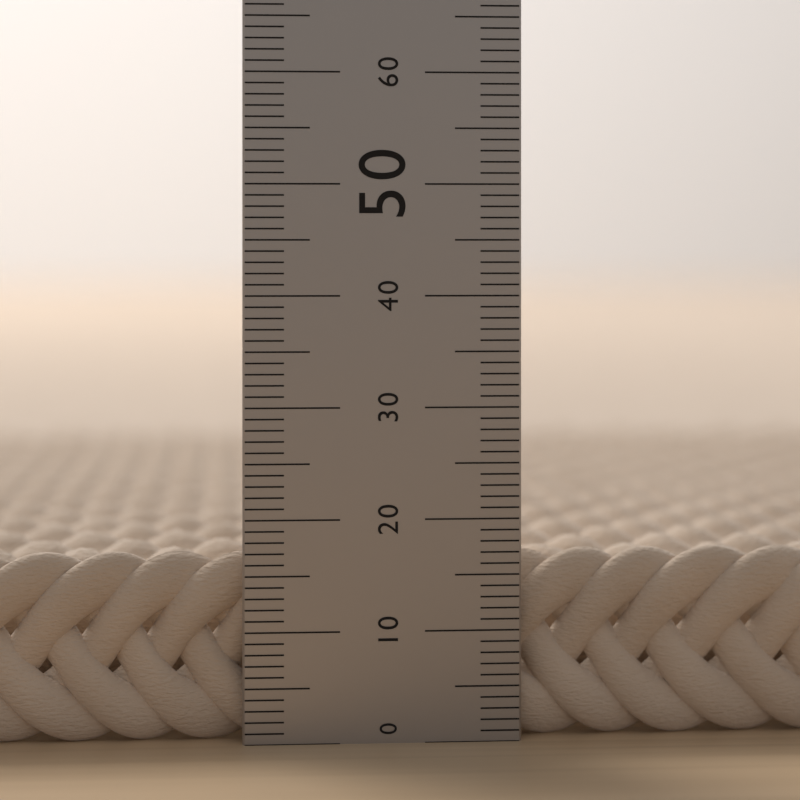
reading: 17 (no unit)
